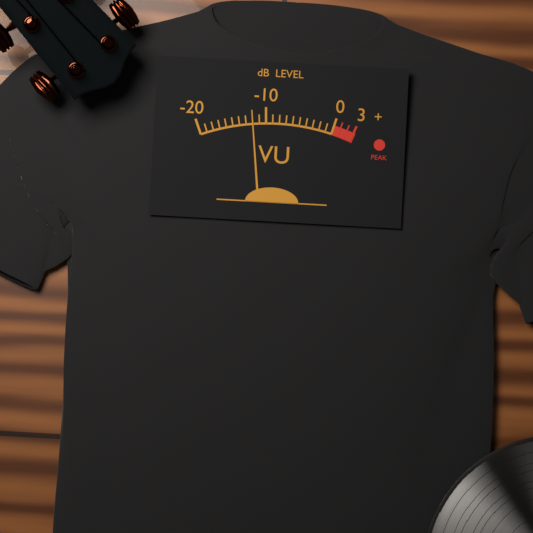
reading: -12 dB
